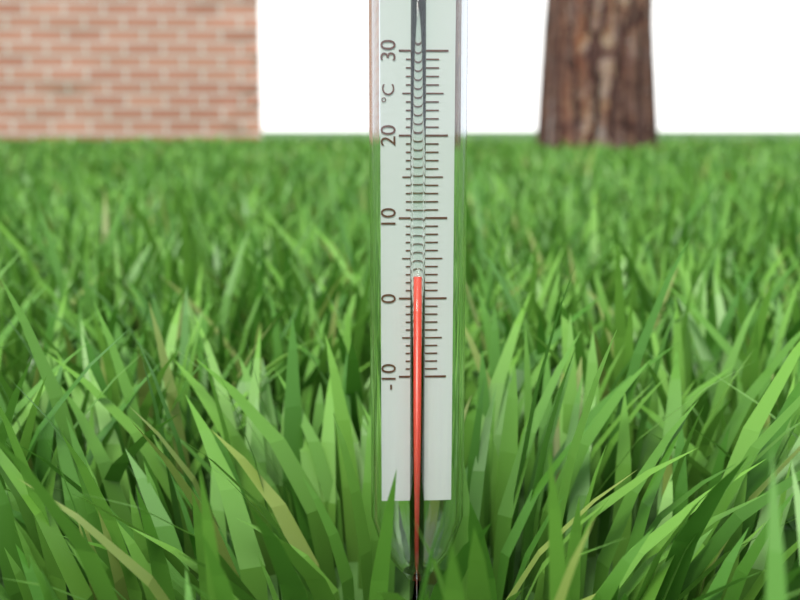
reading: 3 °C
